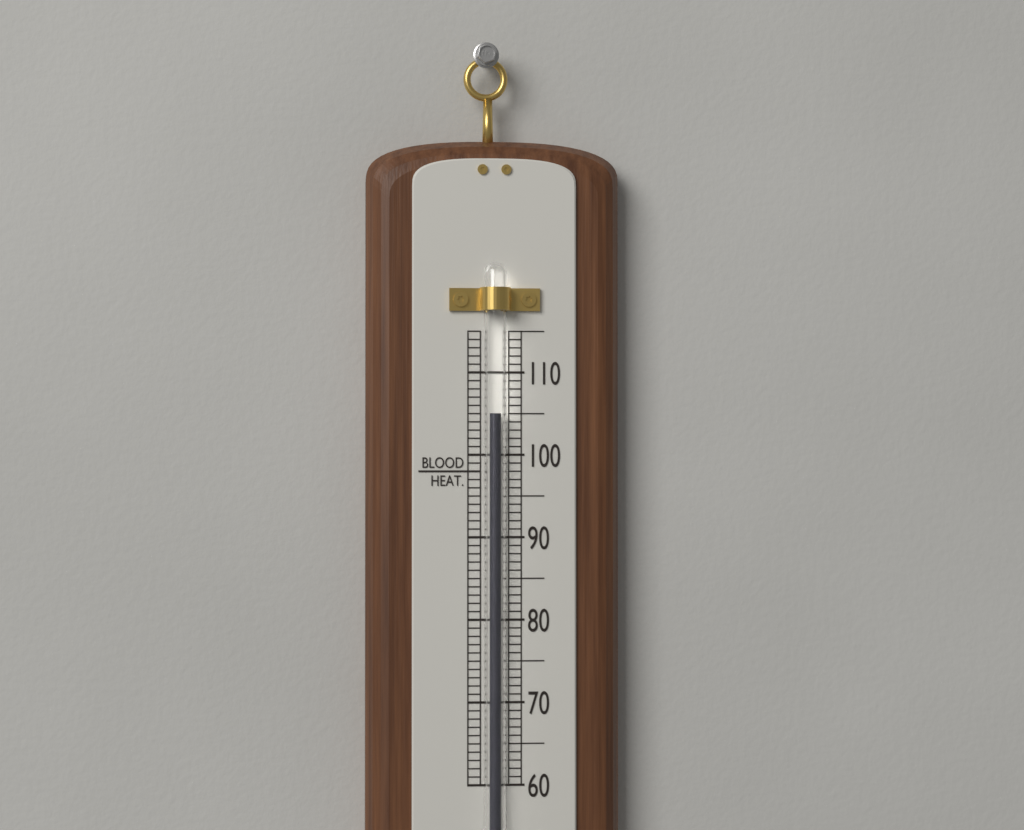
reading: 105 (no unit)
